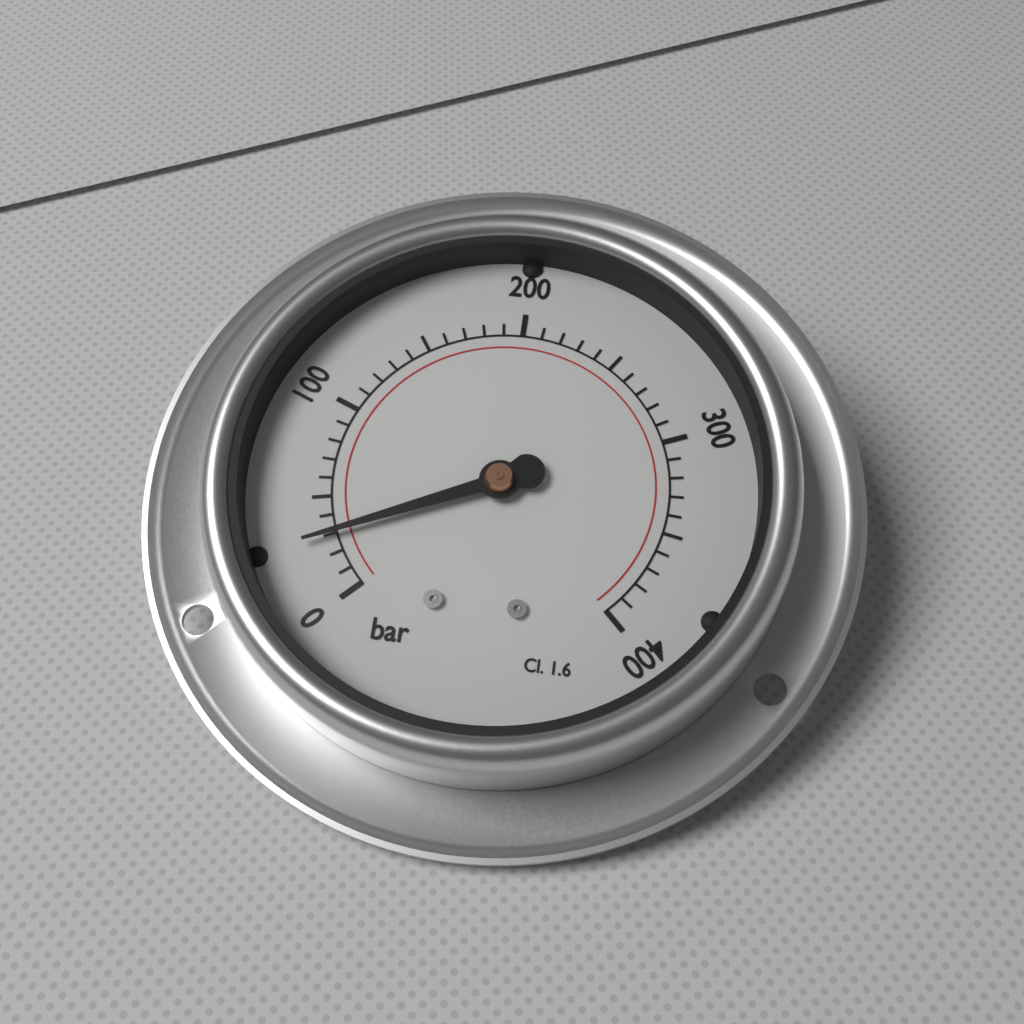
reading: 30 bar
